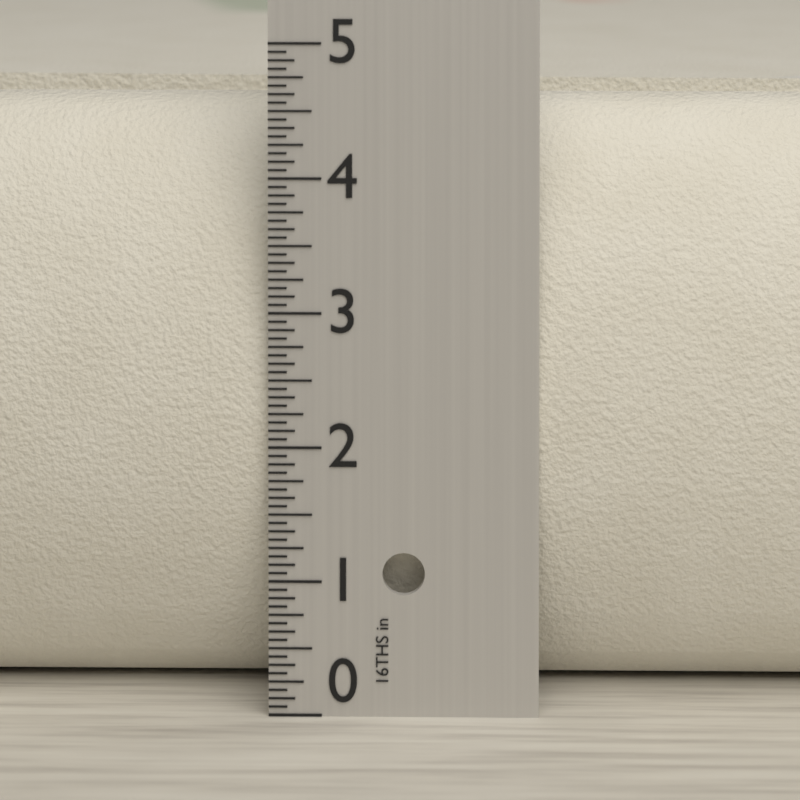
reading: 4.5000 in
